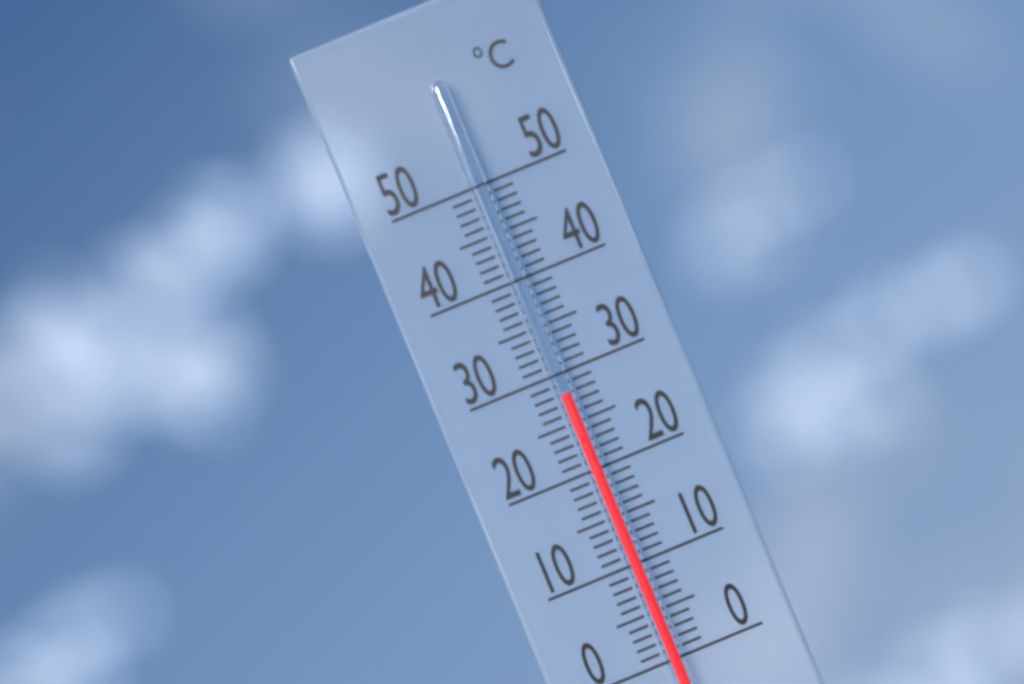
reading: 28 °C
